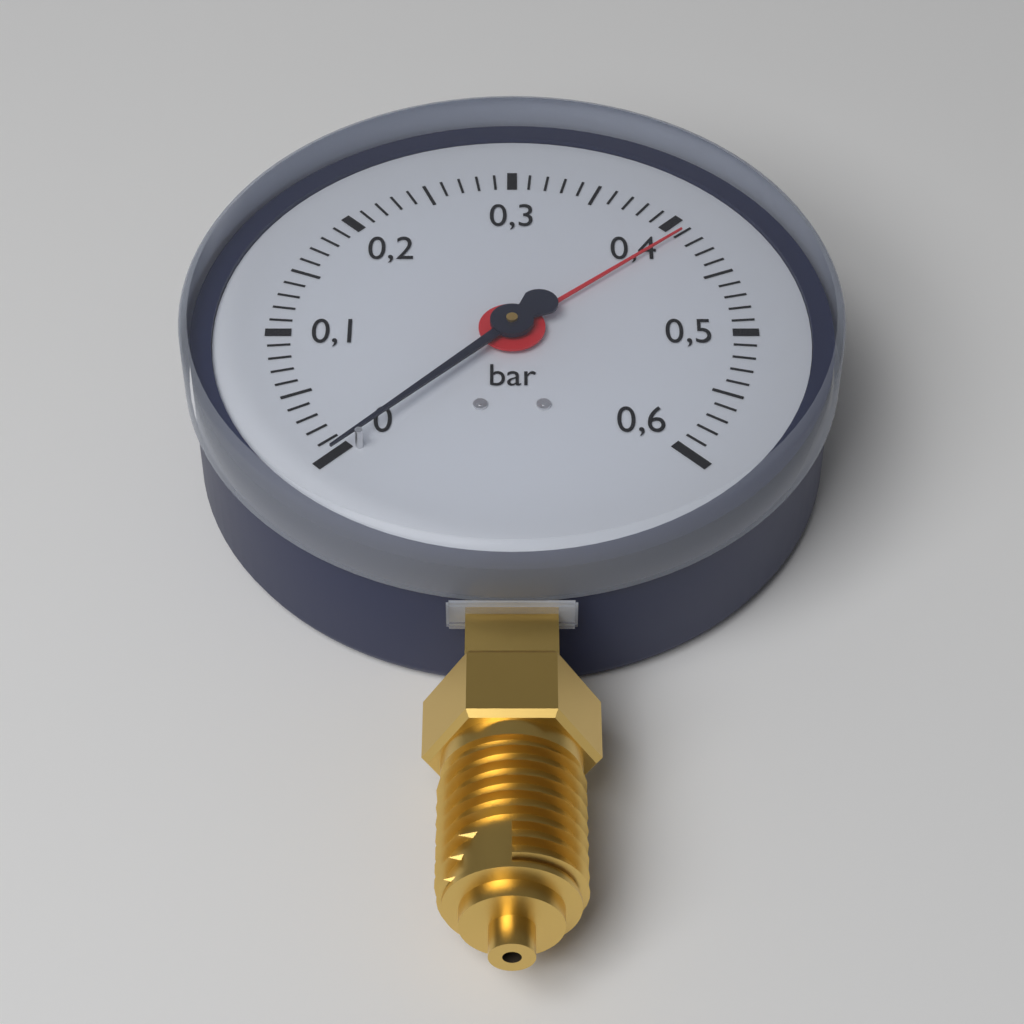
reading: 0.00 bar
